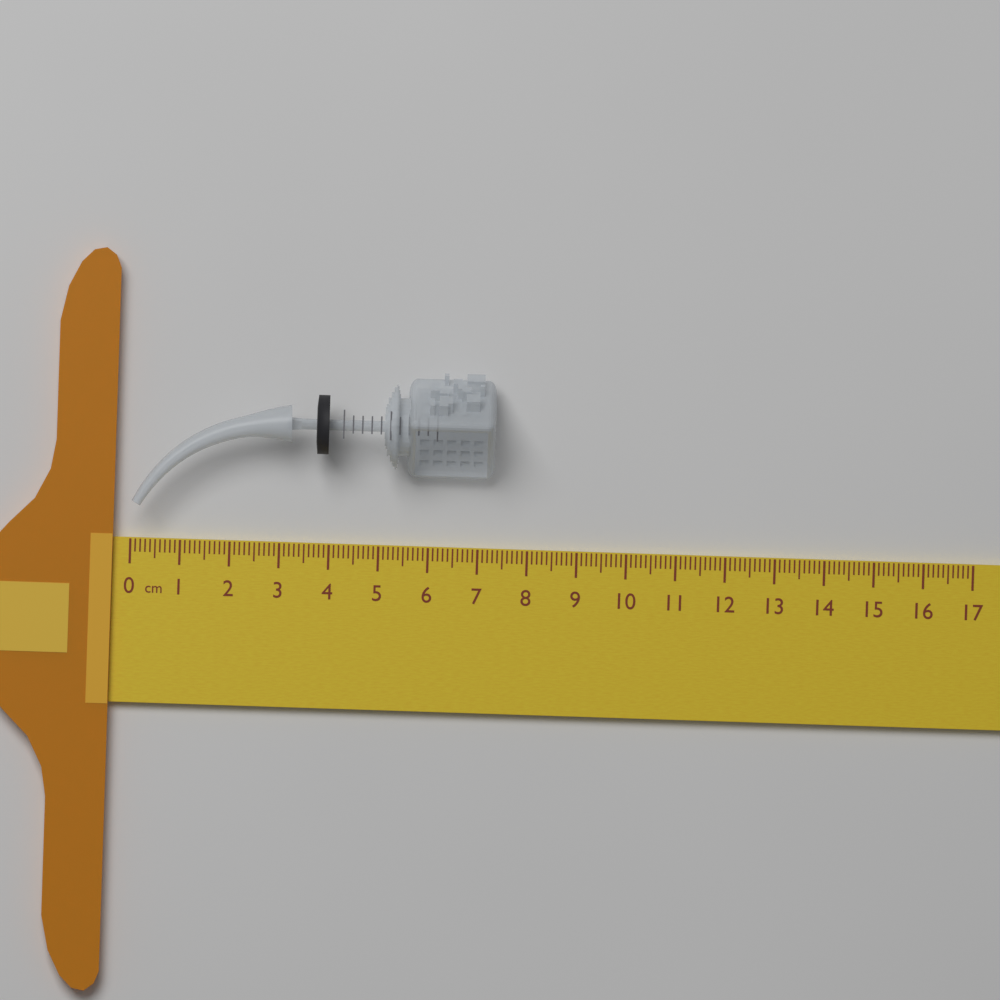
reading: 7.3 cm
